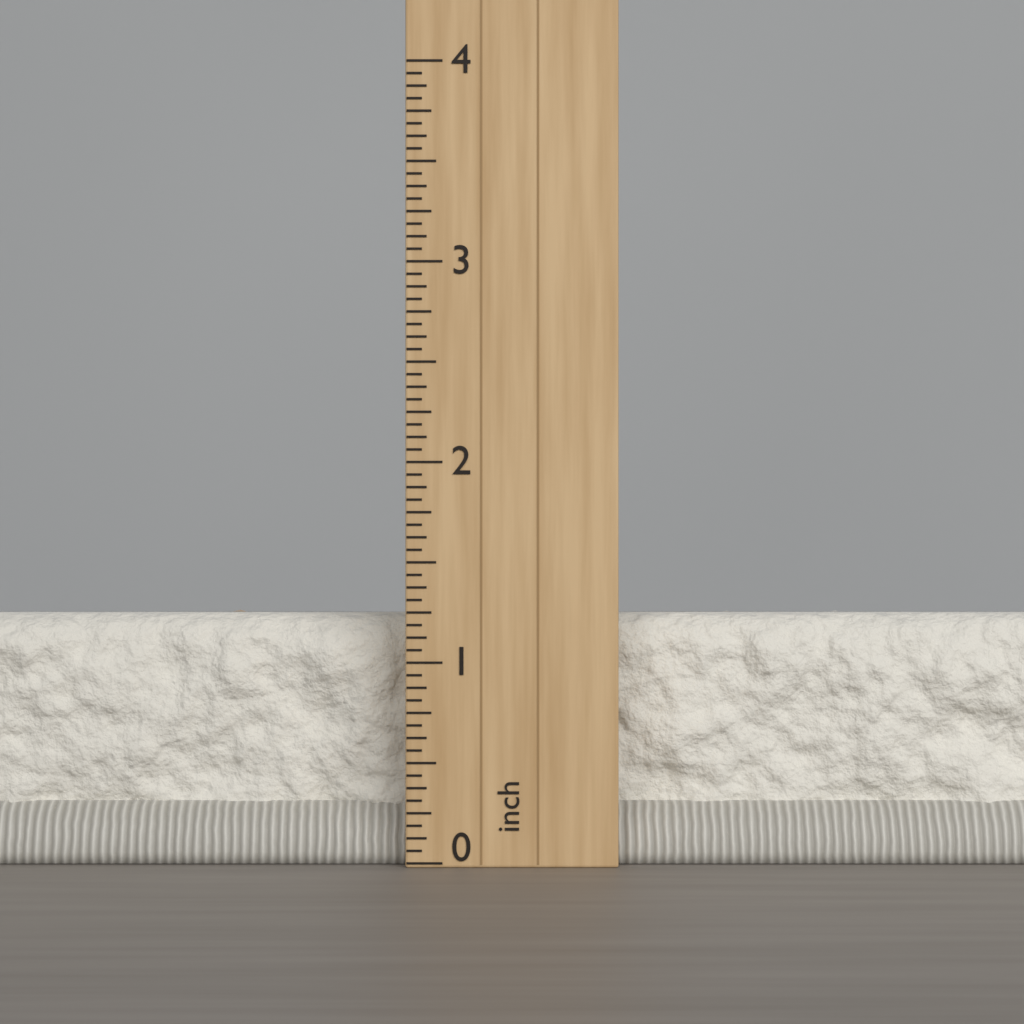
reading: 1.2500 inch
